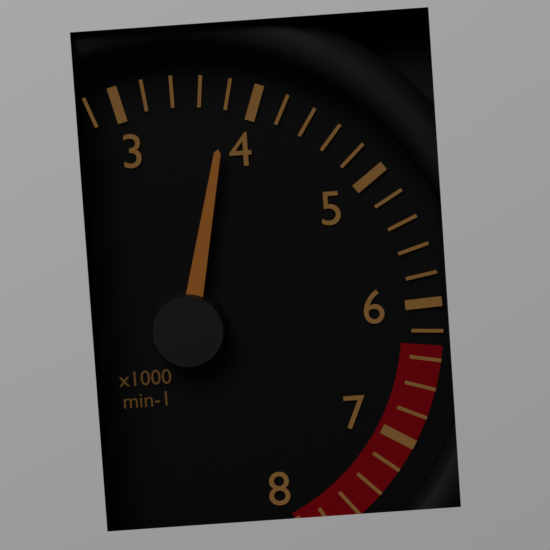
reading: 3800 min-1
